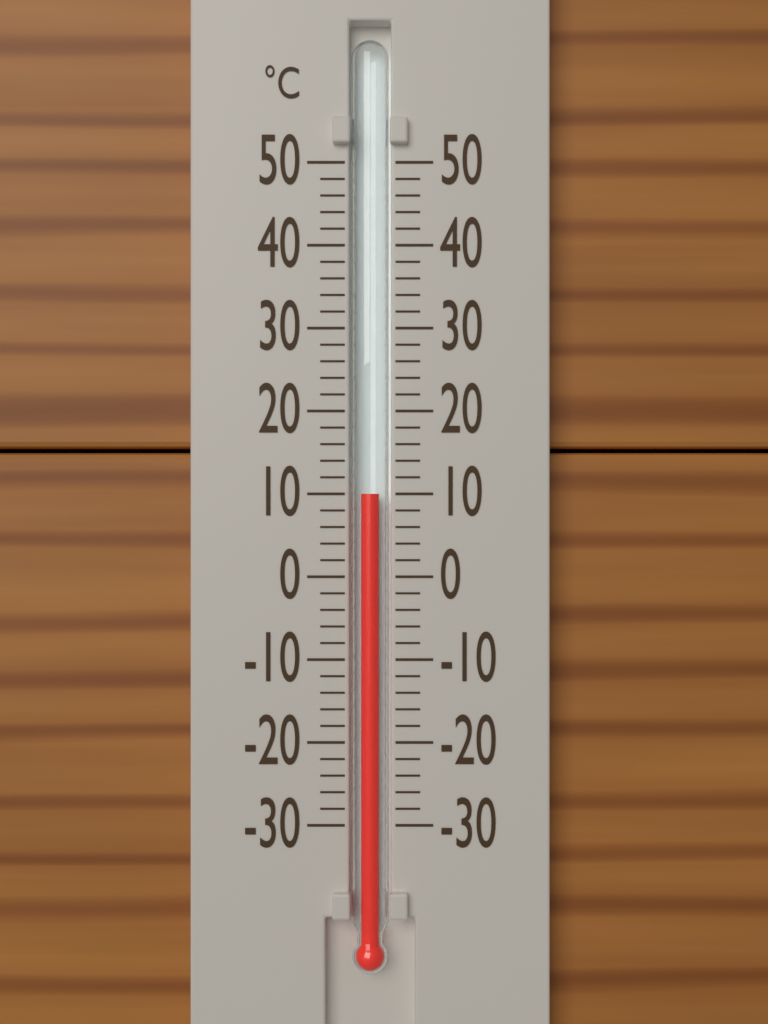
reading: 10 °C
